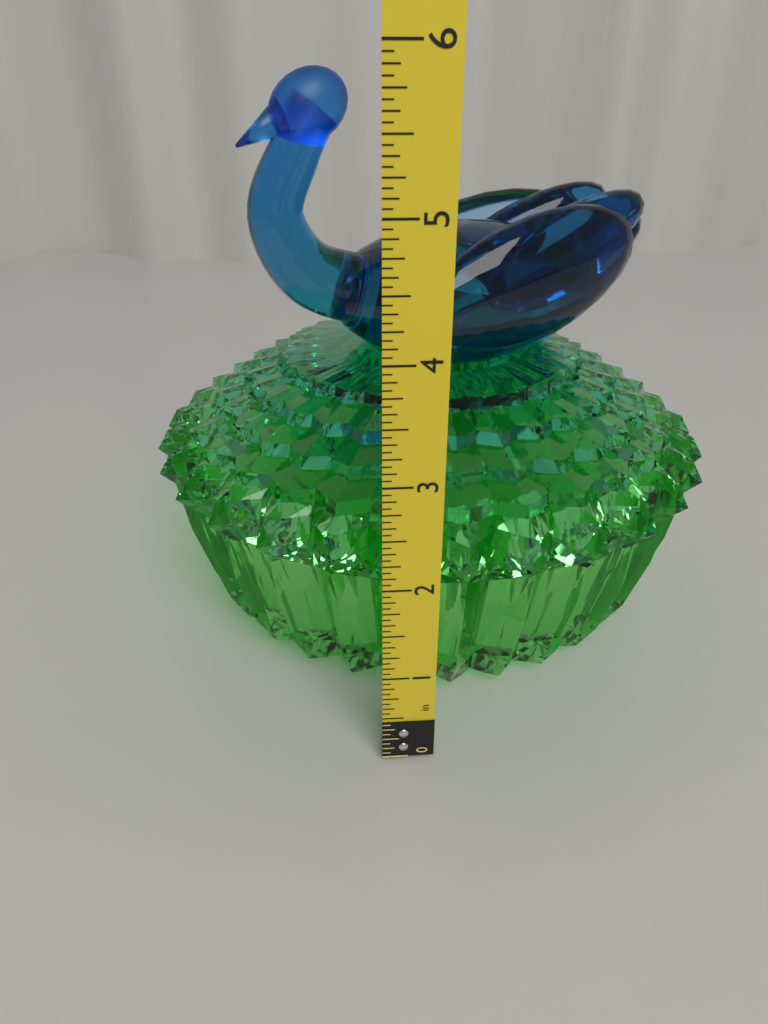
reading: 5.9375 in
